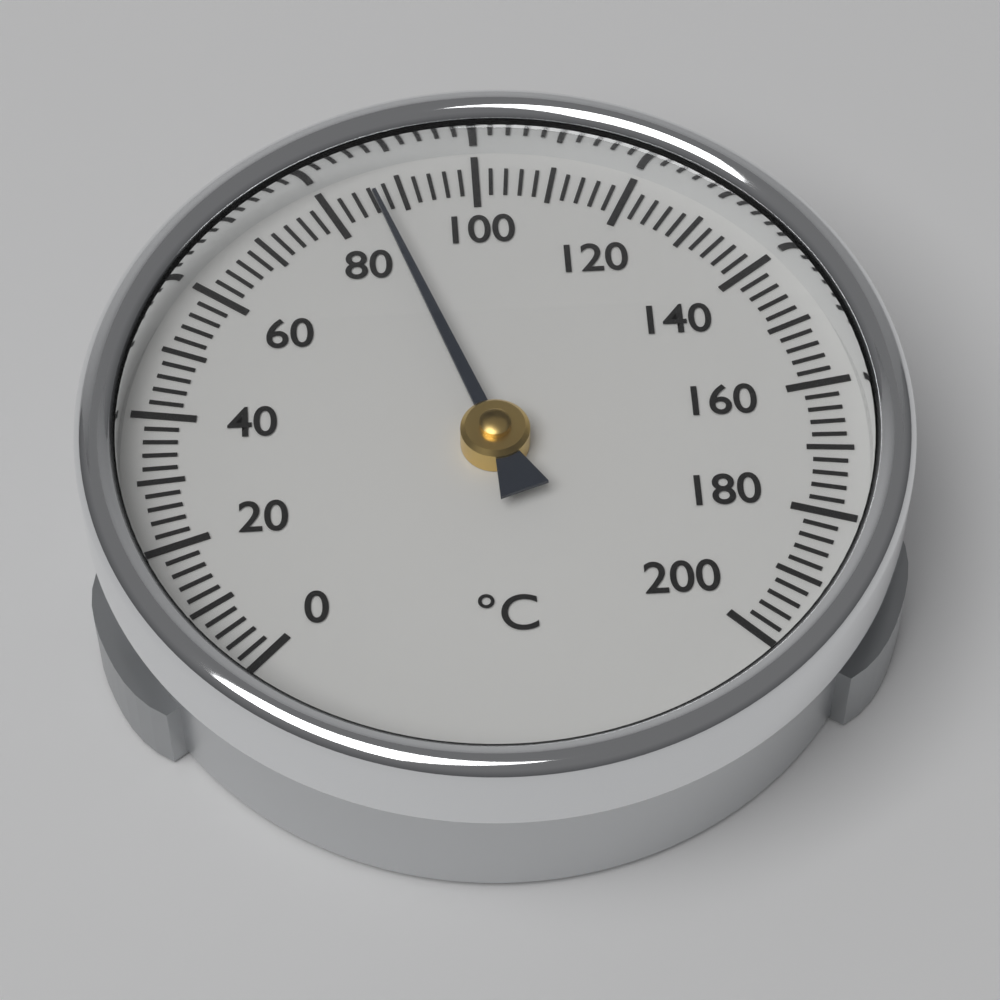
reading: 86 °C
